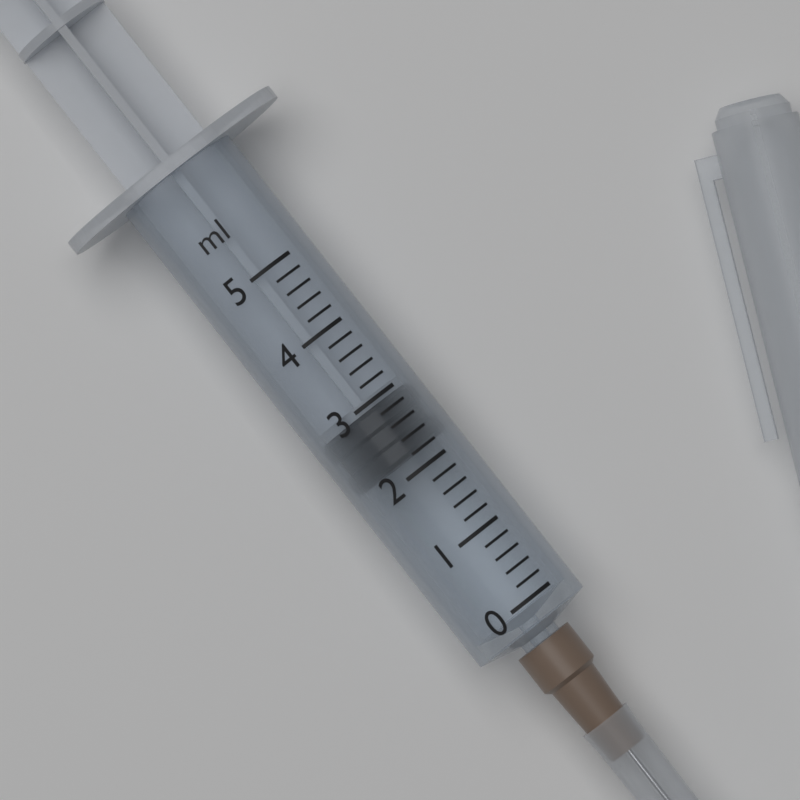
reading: 2.2 ml
